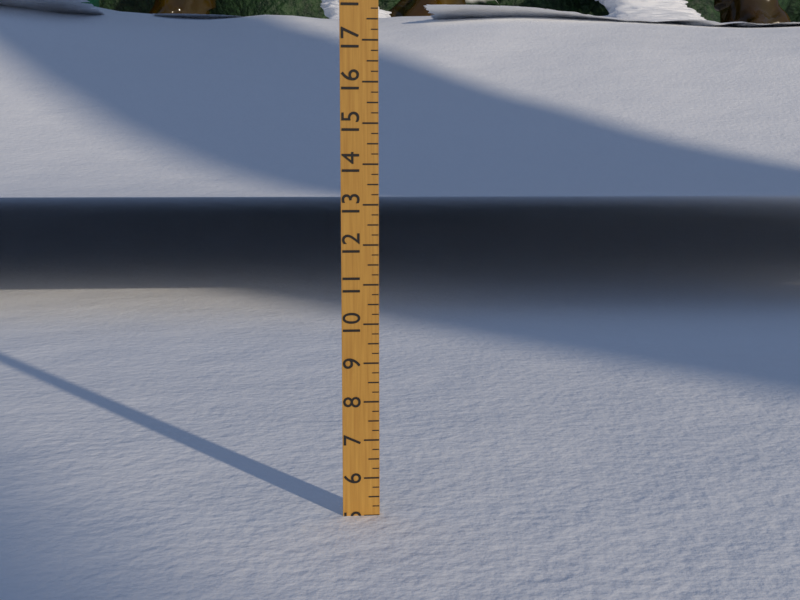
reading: 5.00 (no unit)
